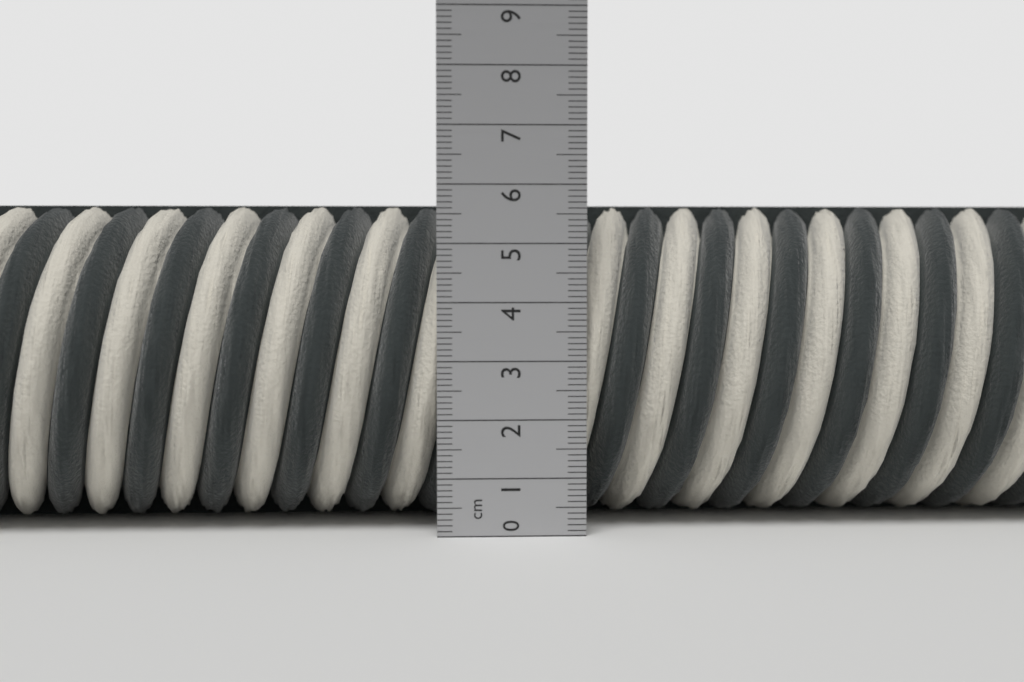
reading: 5.7 cm
